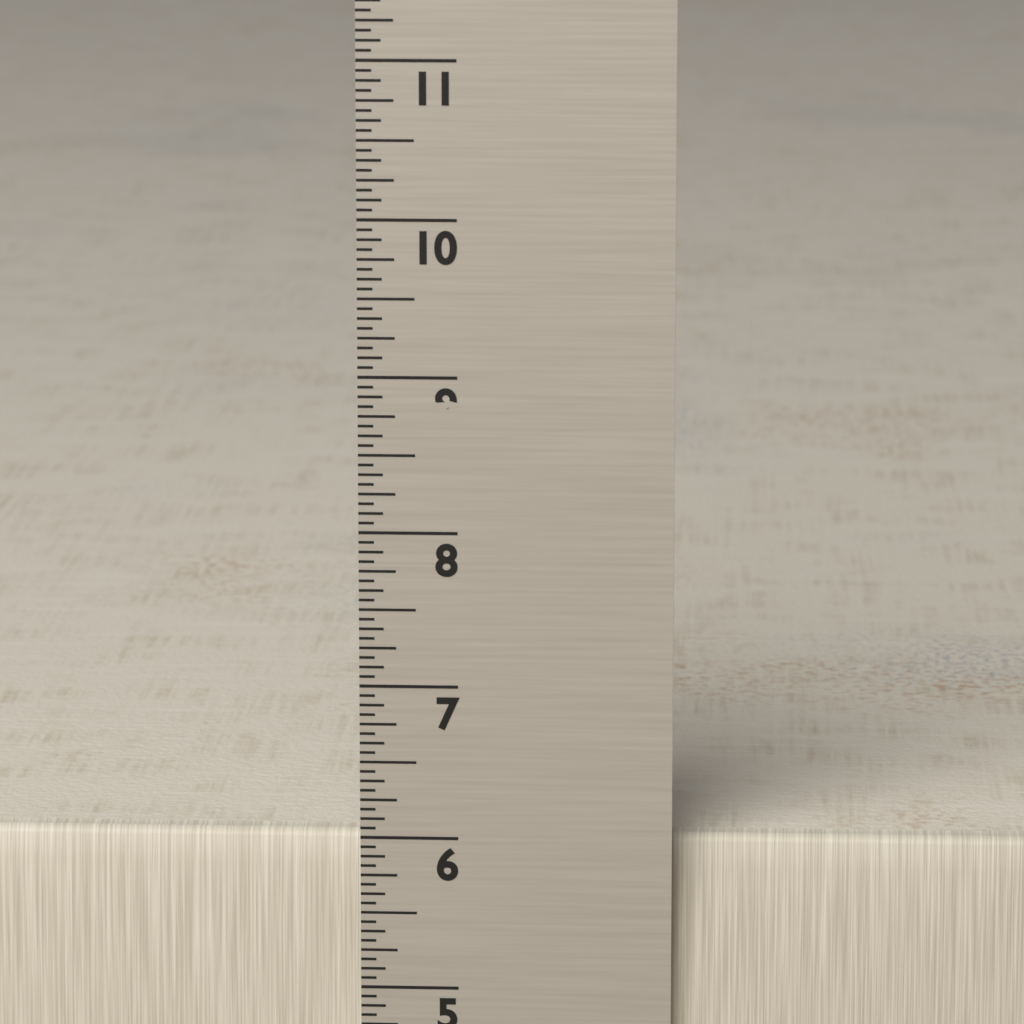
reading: 6.0000 in
